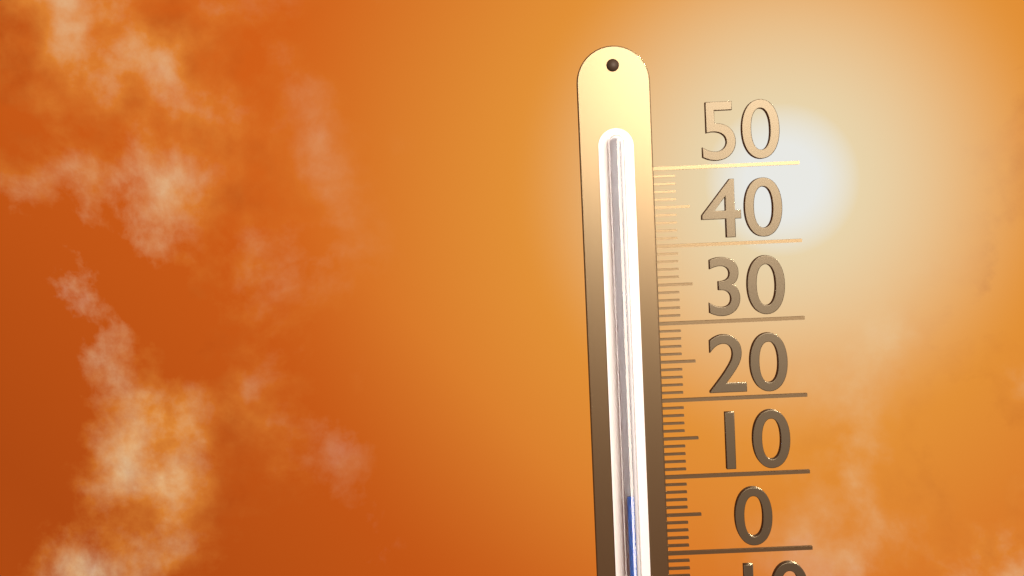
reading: 8 (no unit)
